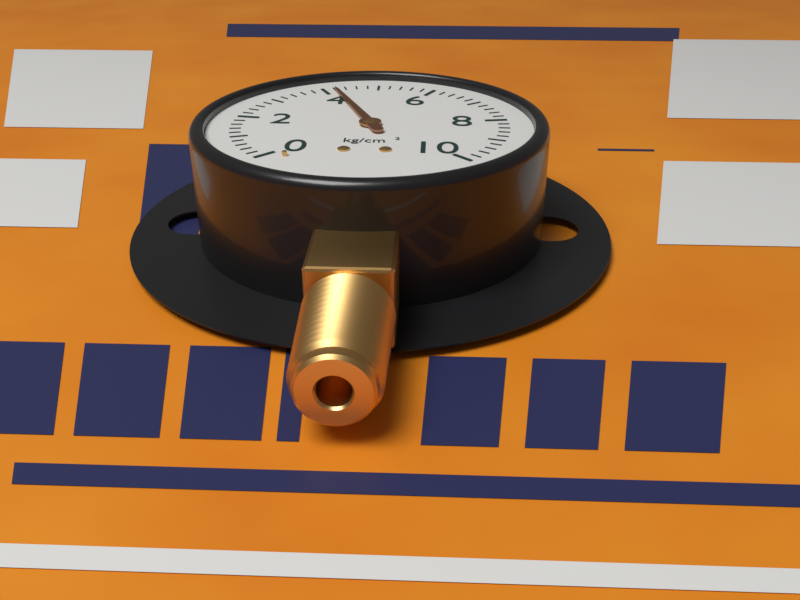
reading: 4.2 kg/cm²
